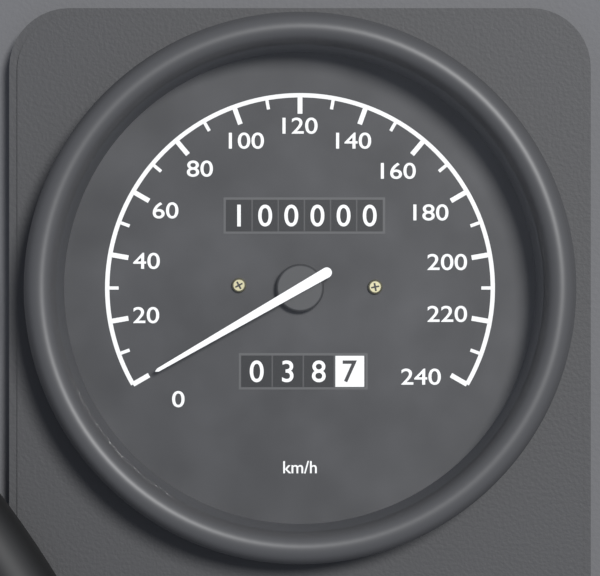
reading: 0 km/h
